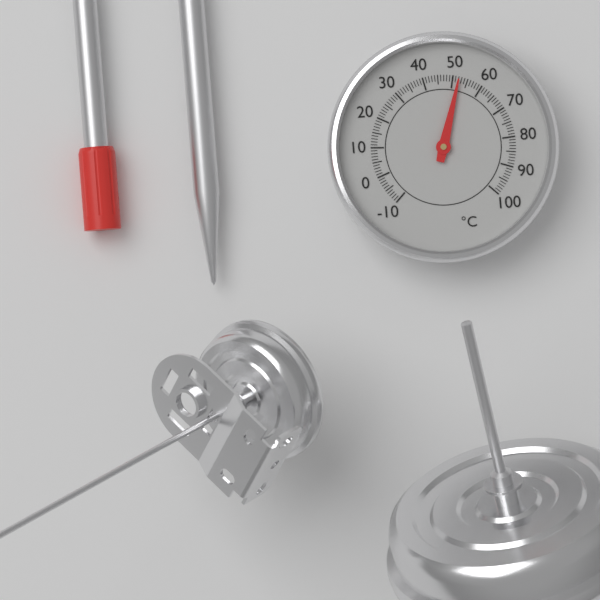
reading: 52 °C
